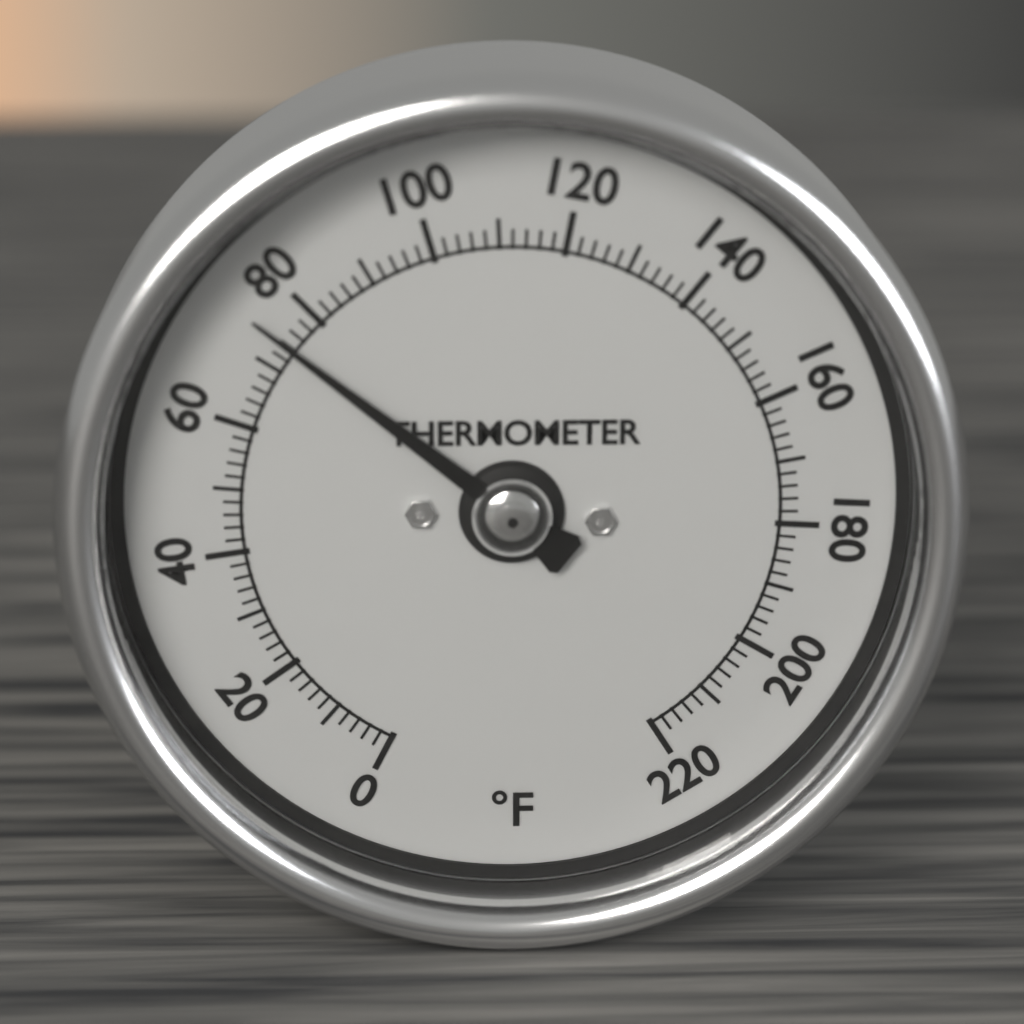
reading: 74 °F
